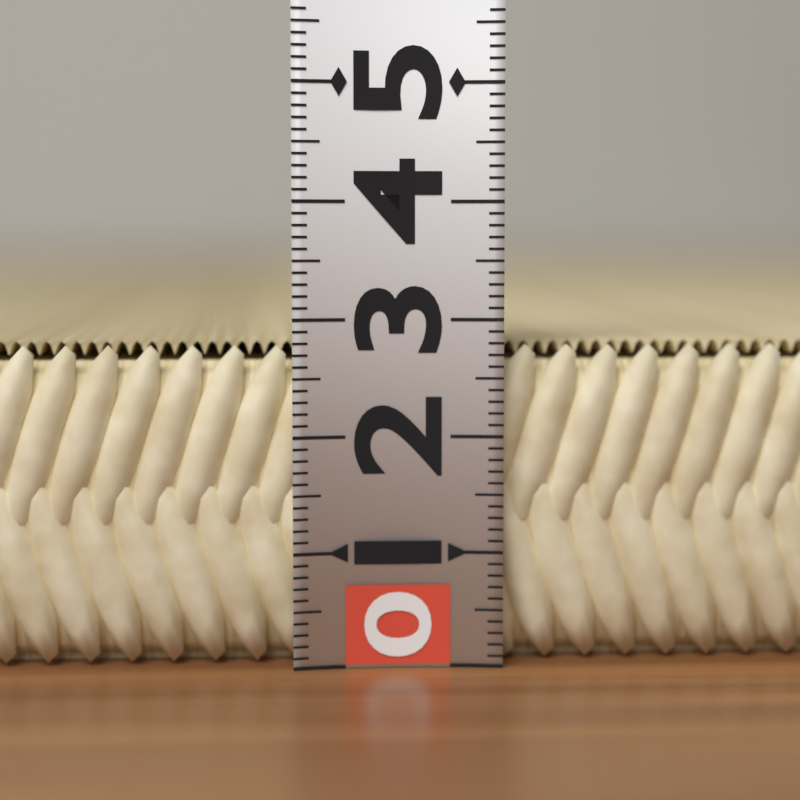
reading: 2.8 (no unit)
